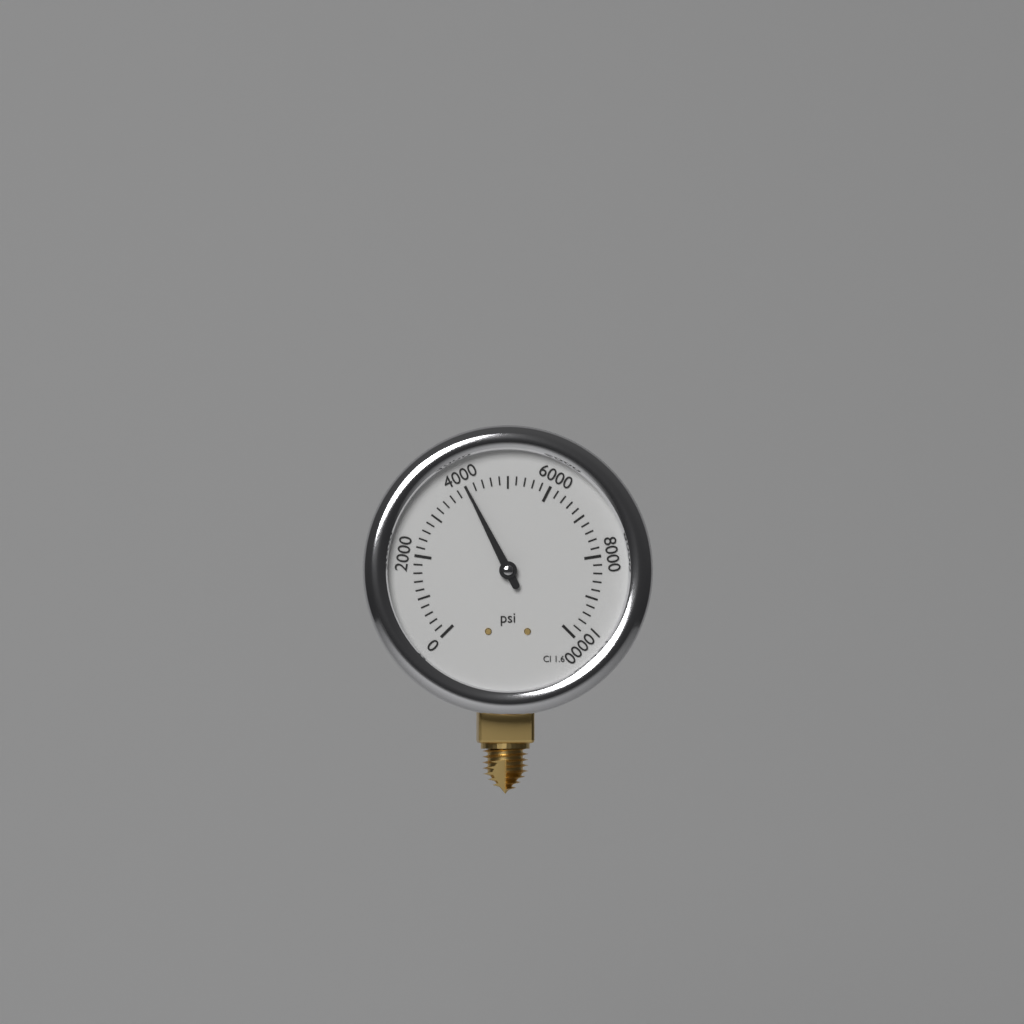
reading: 4000 psi
